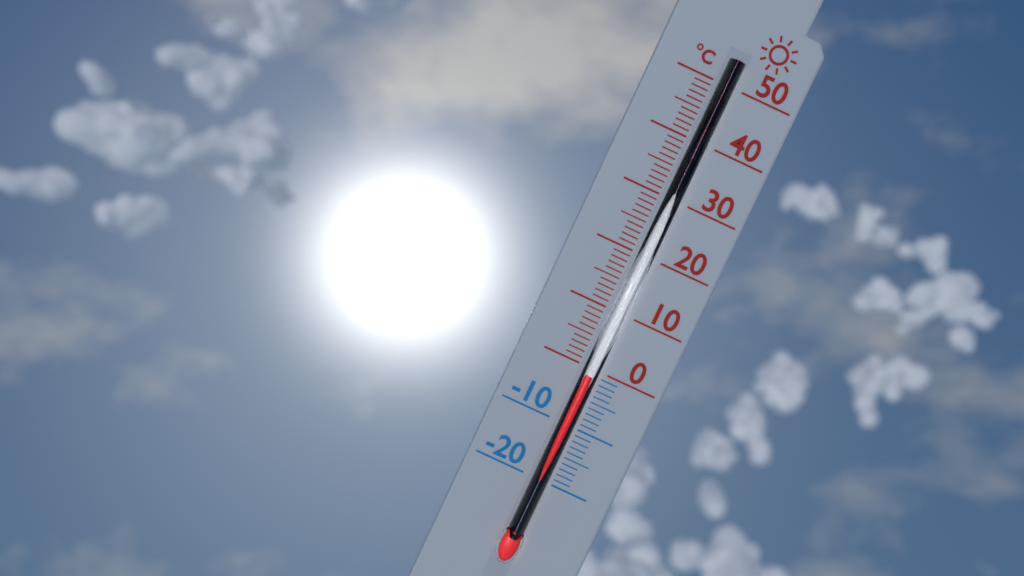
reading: -1 °C
